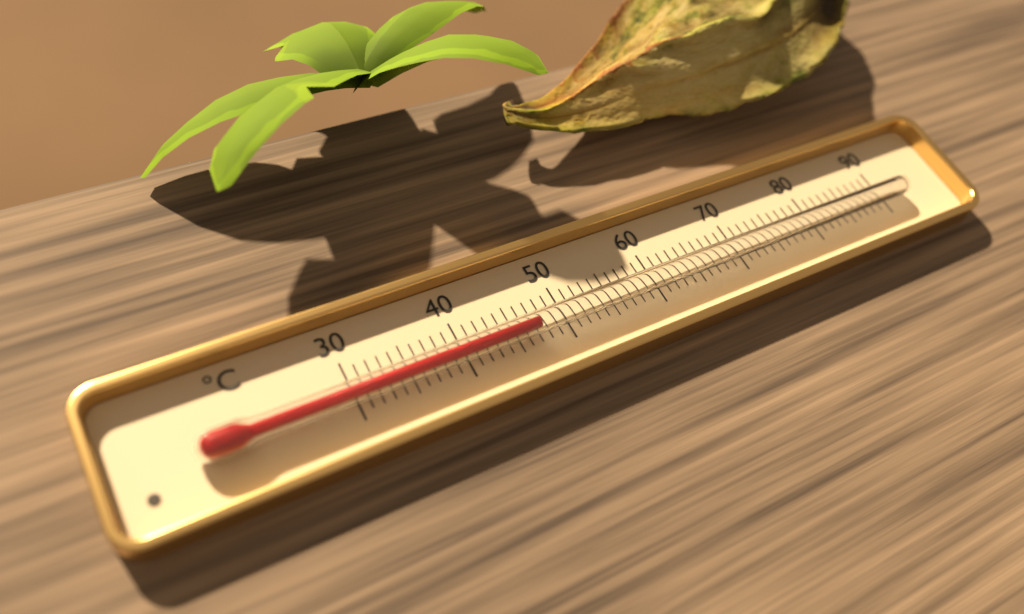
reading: 47 °C
